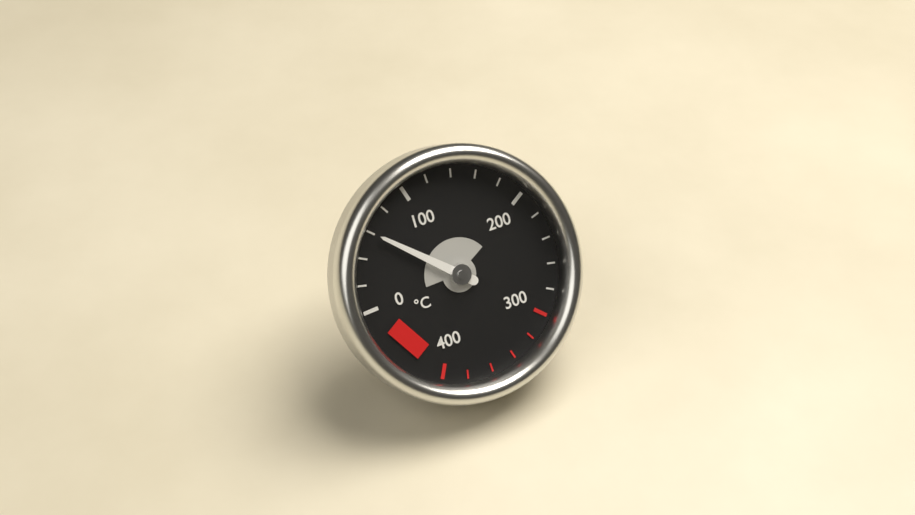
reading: 60 °C
